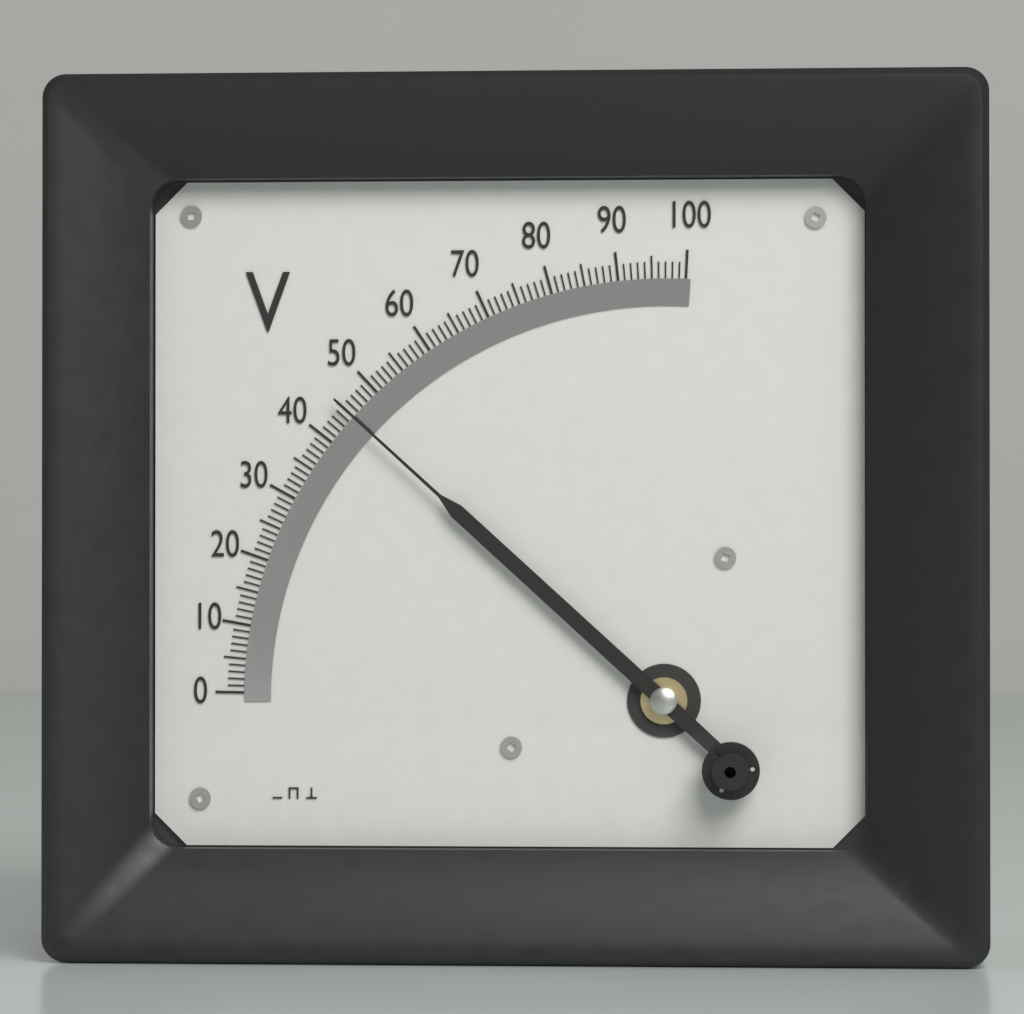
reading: 45 V
